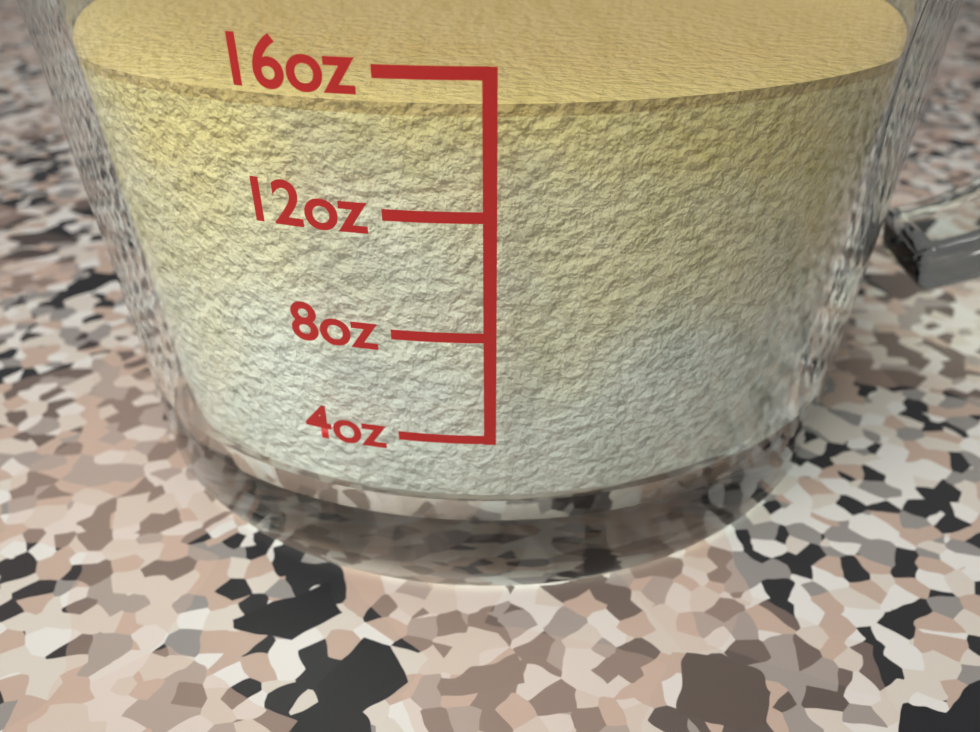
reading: 15 oz
